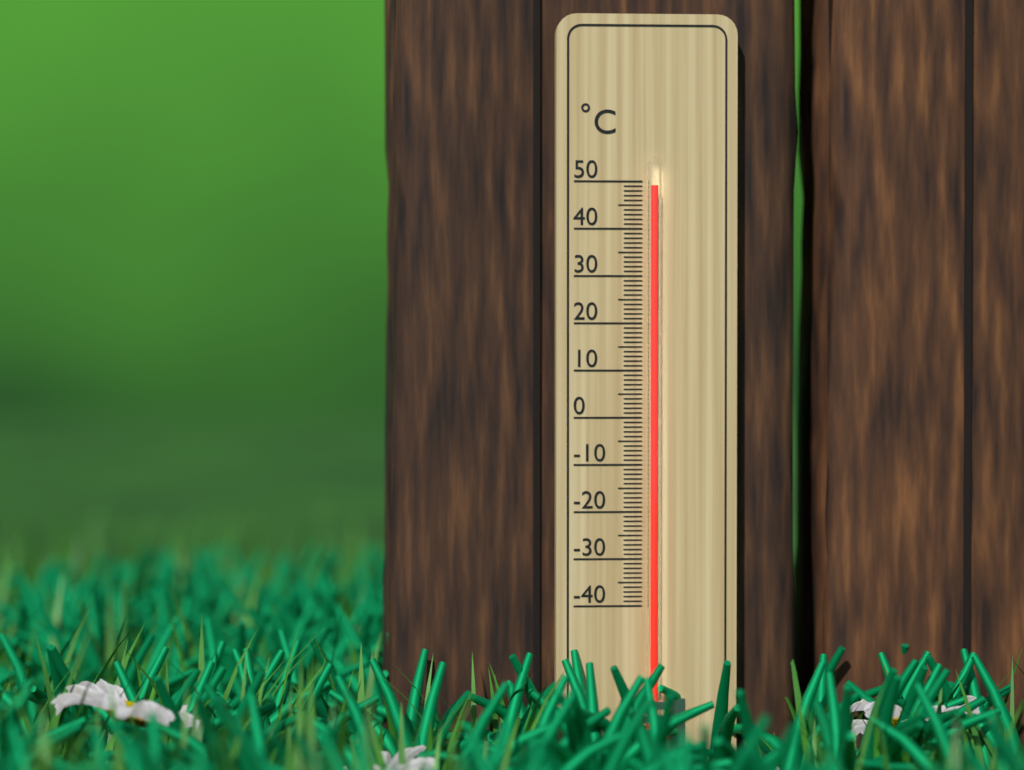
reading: 49 °C
